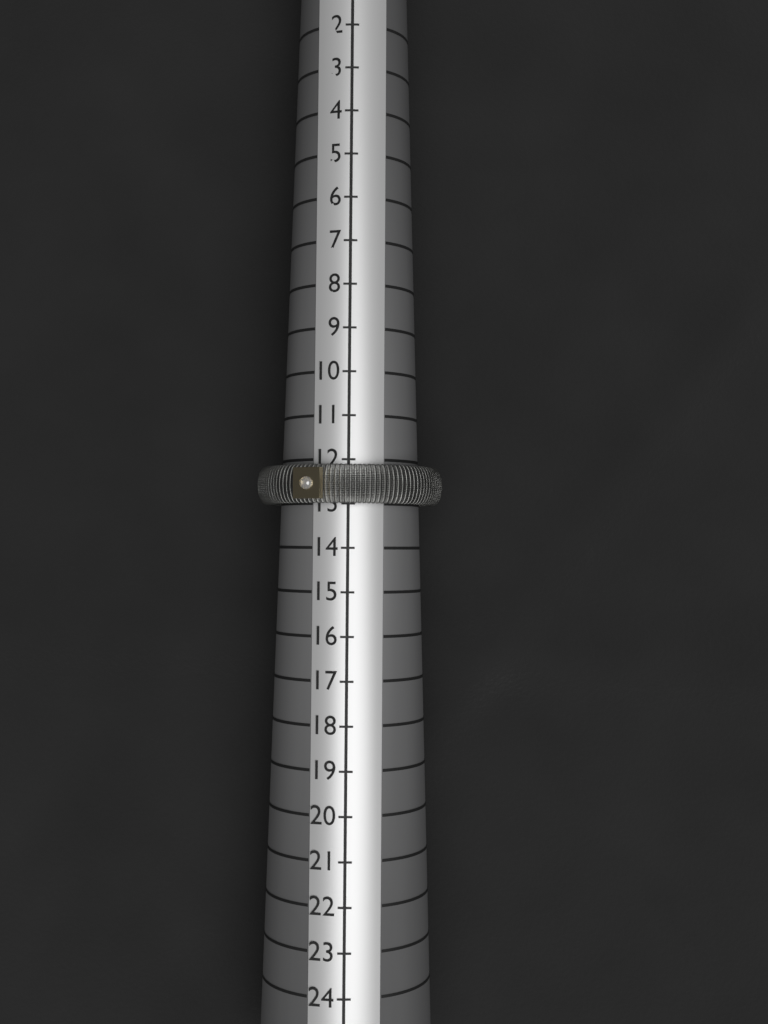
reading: 13 (no unit)
